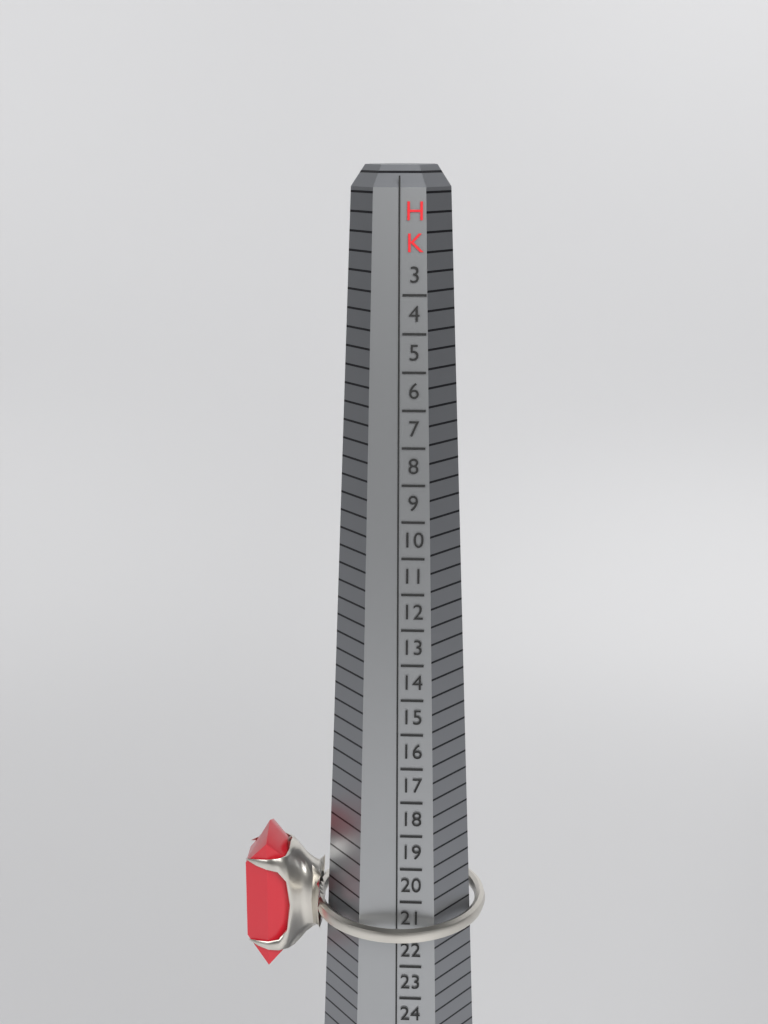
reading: 21 HK
